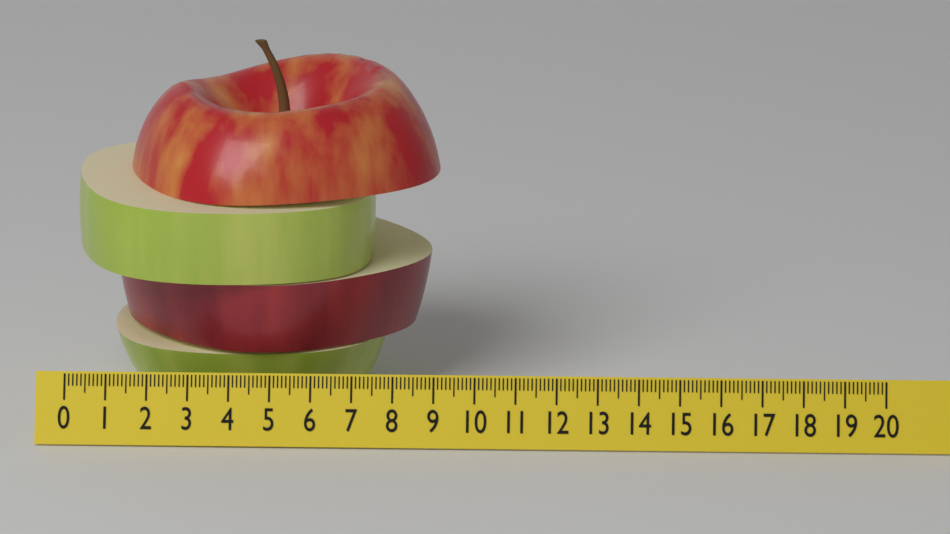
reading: 9.0 (no unit)
